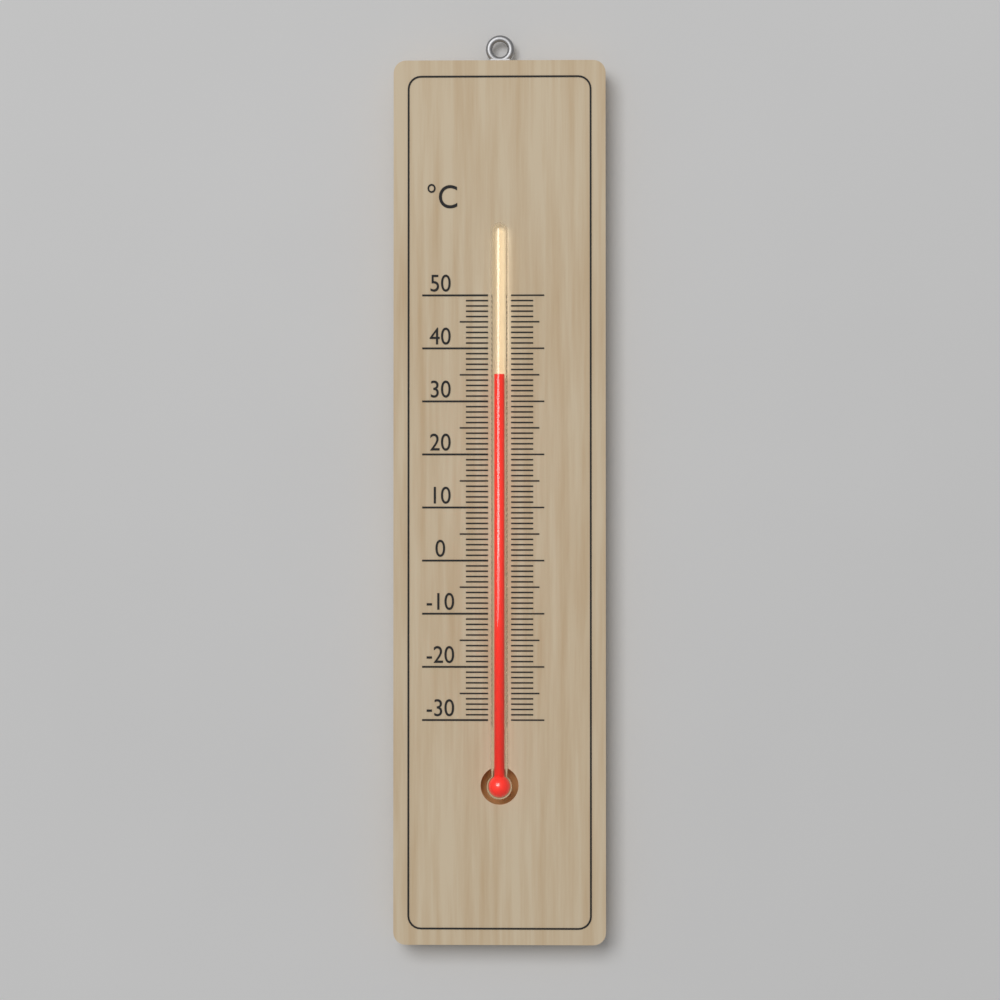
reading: 35 °C
